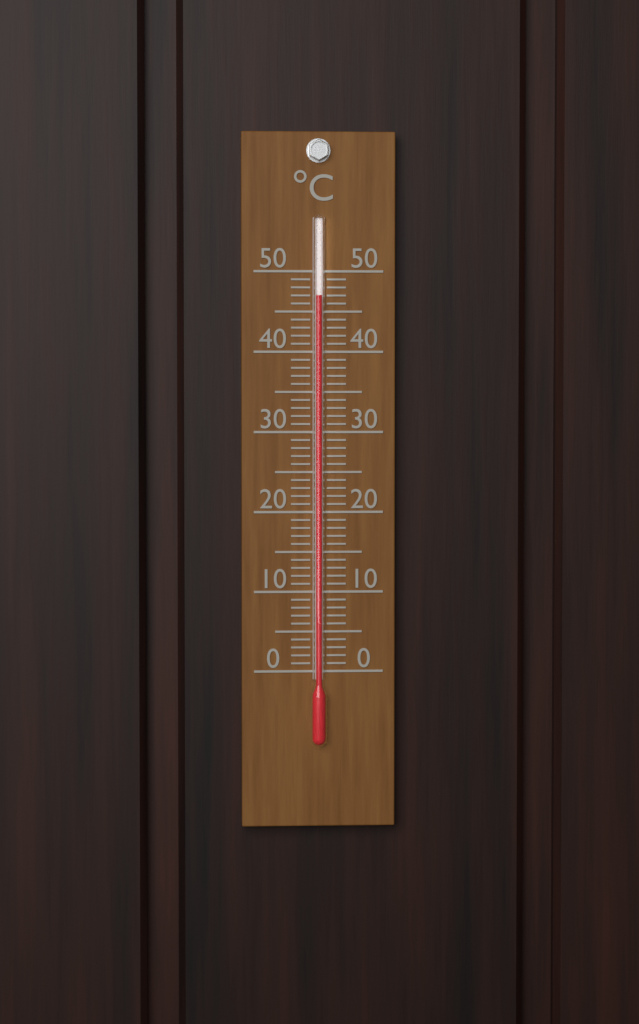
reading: 47 °C
